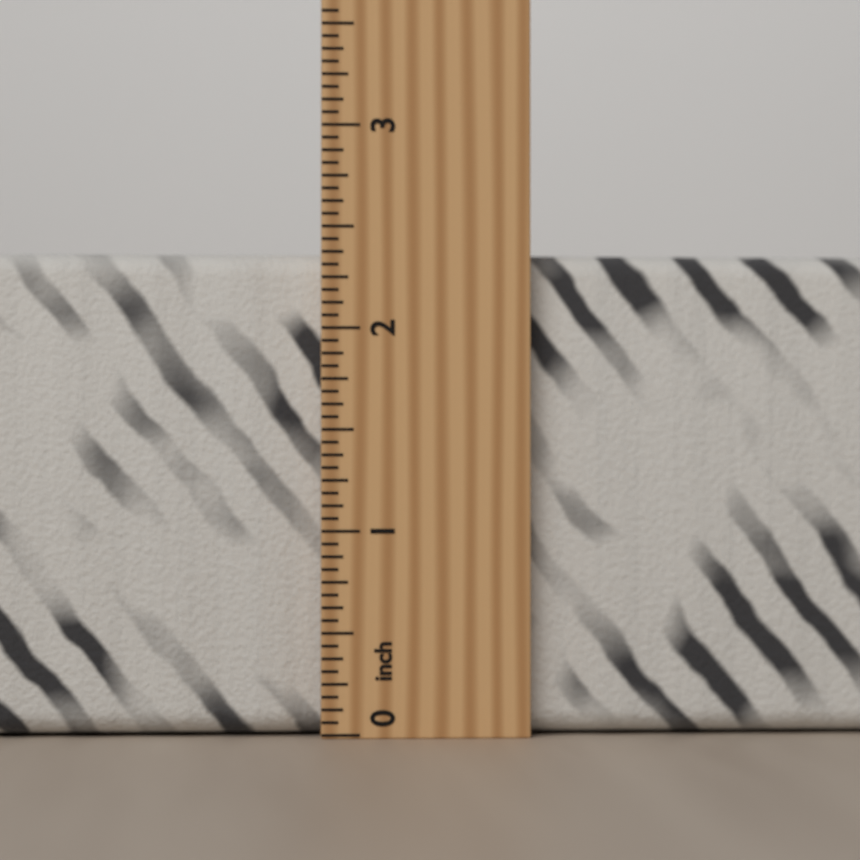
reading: 2.3750 inch
